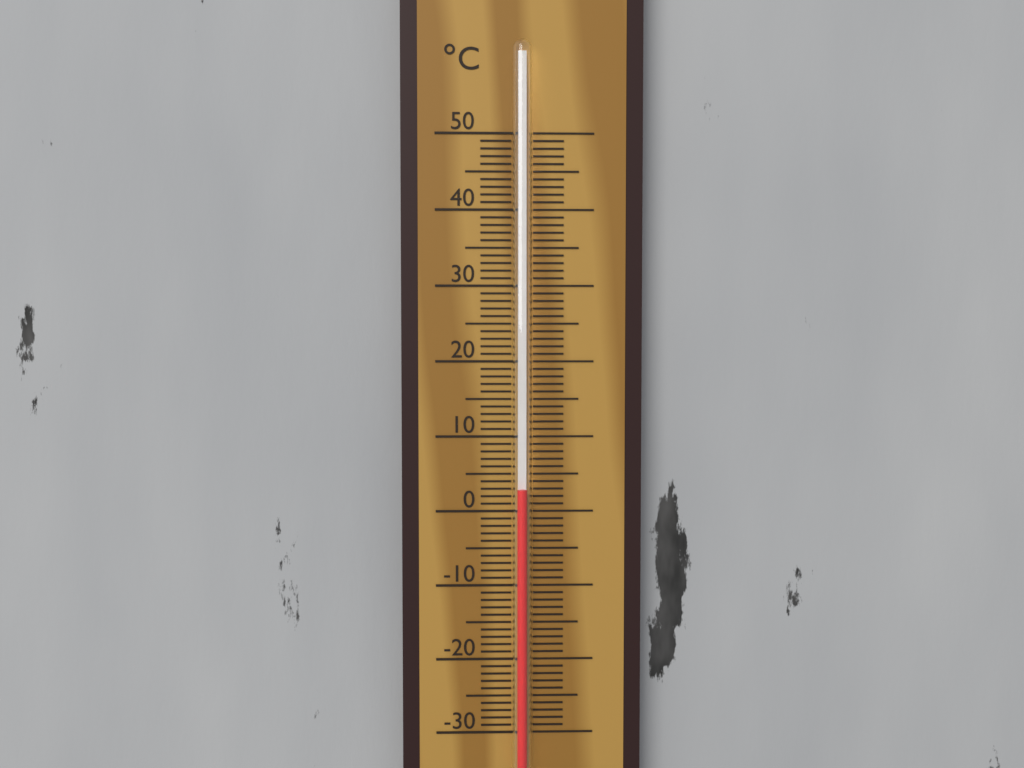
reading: 3 °C
